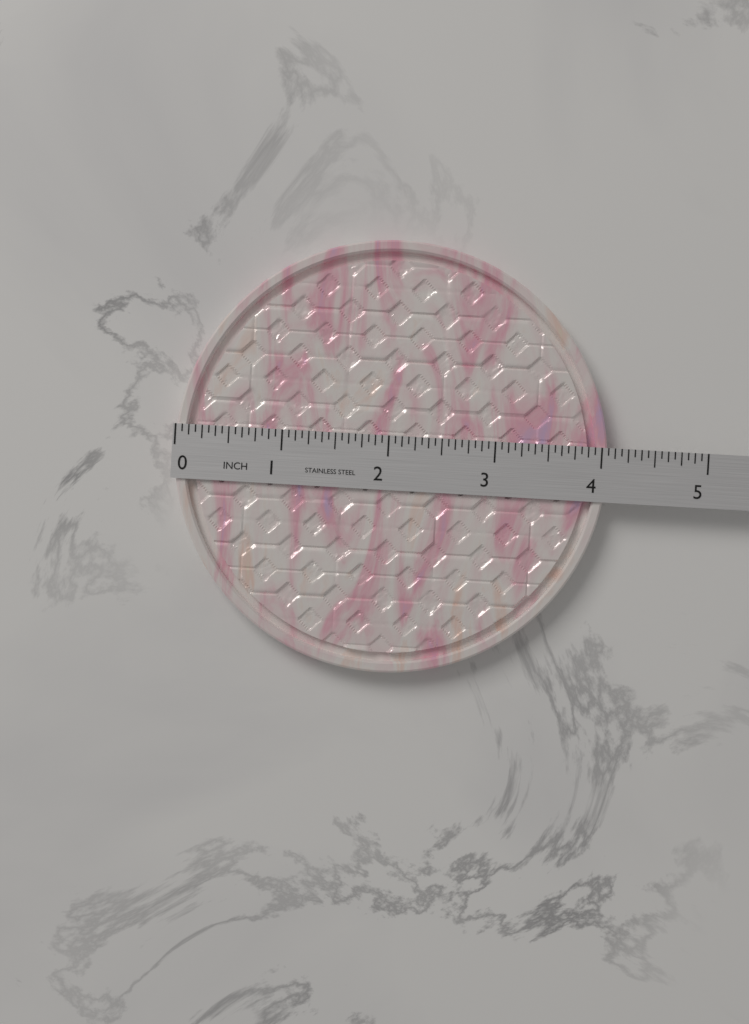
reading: 4.0625 in
